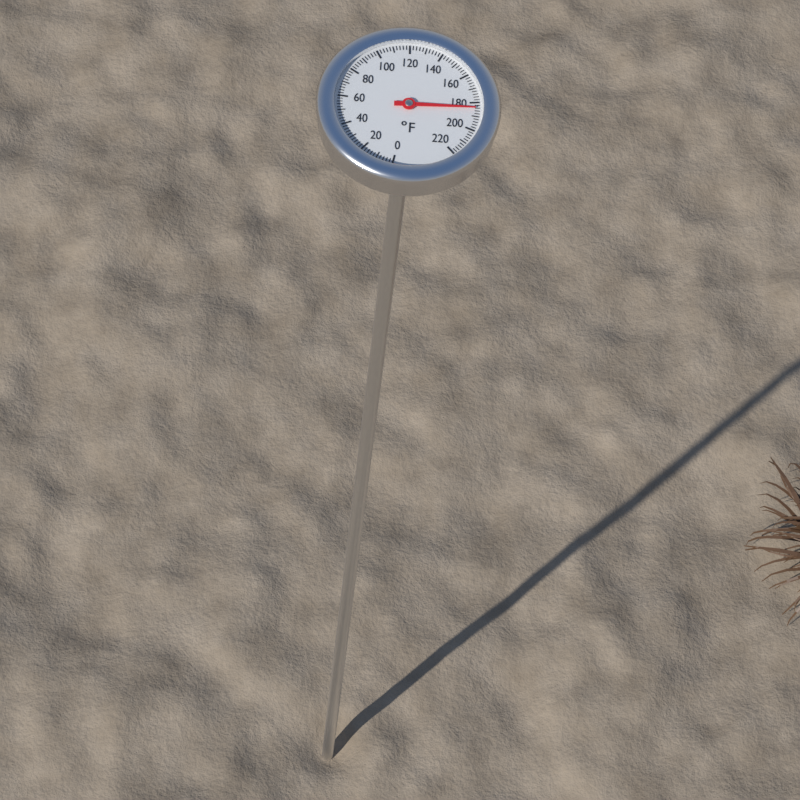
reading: 184 °F
